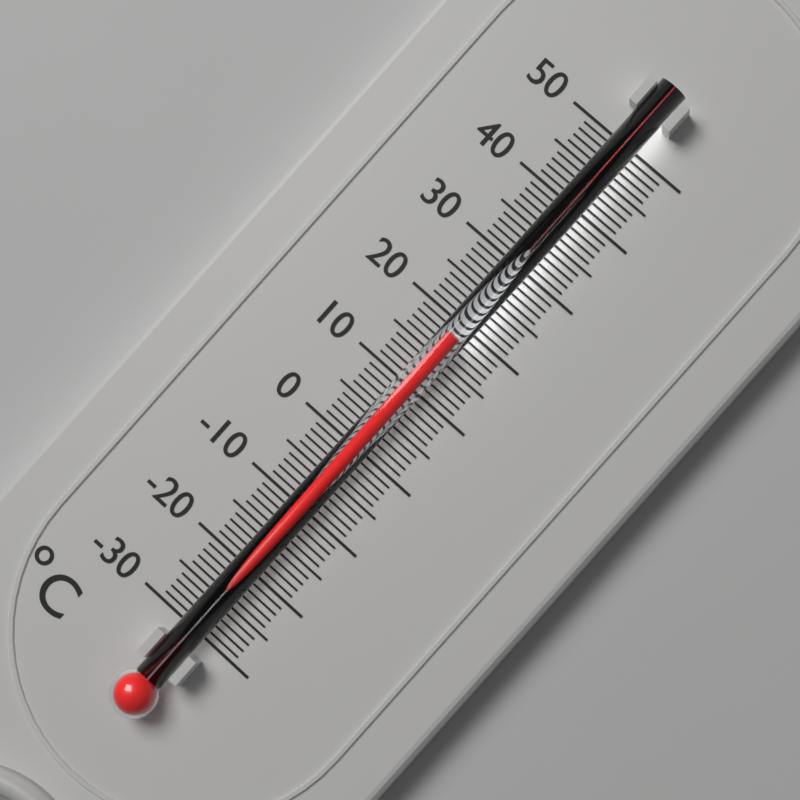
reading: 18 °C
